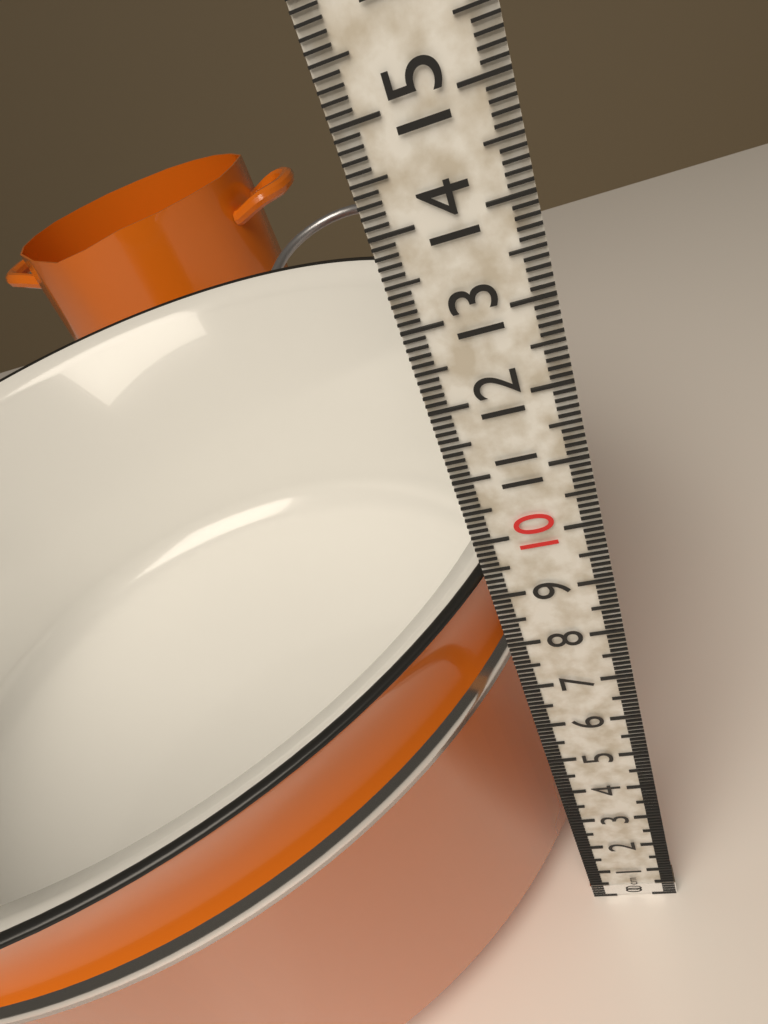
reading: 9.2 cm
